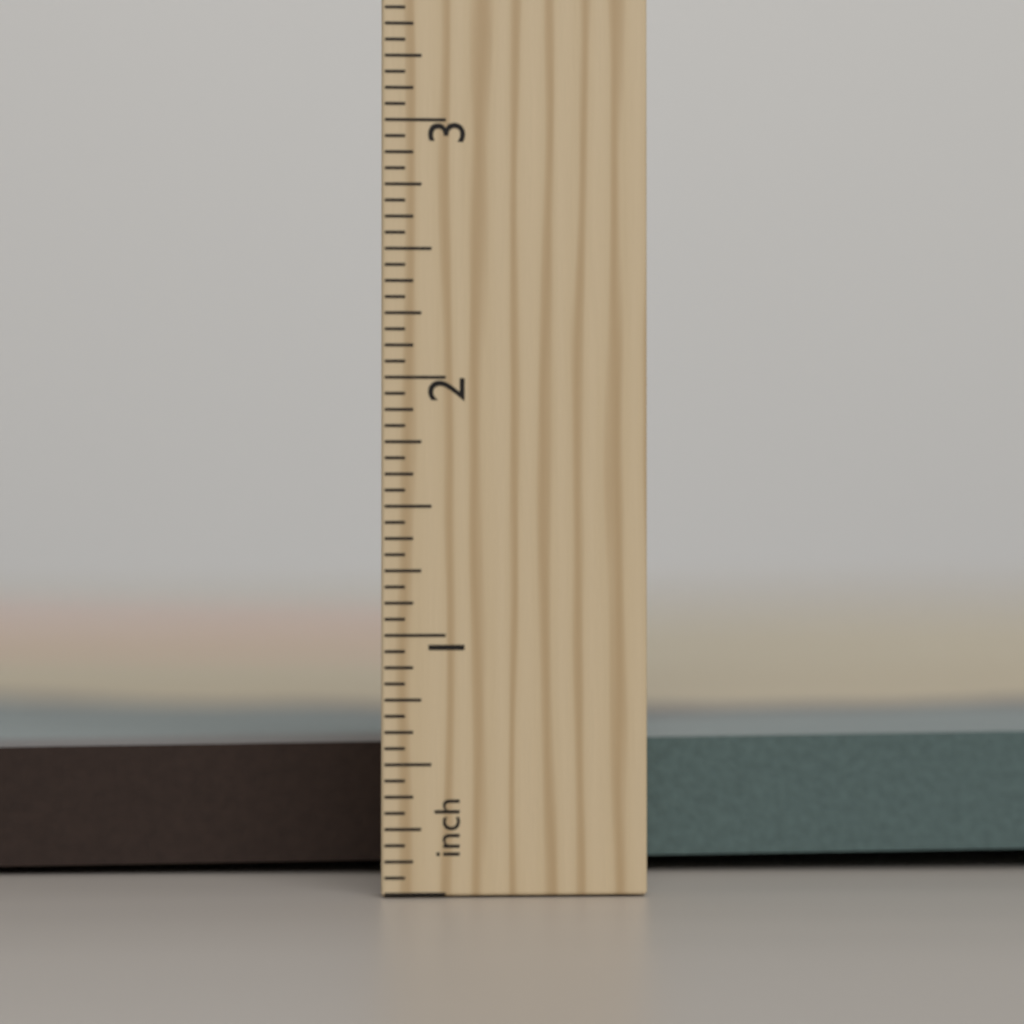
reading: 0.6875 in
